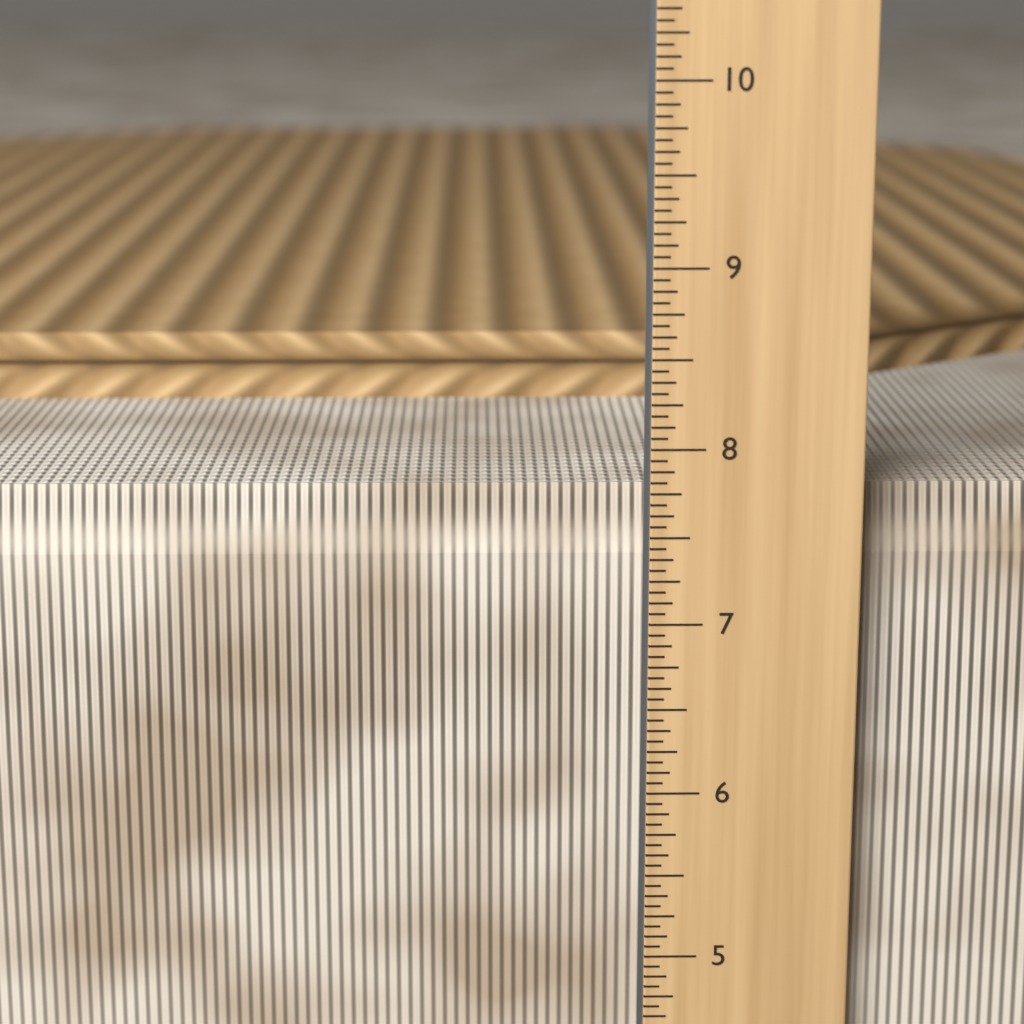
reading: 7.7500 in
